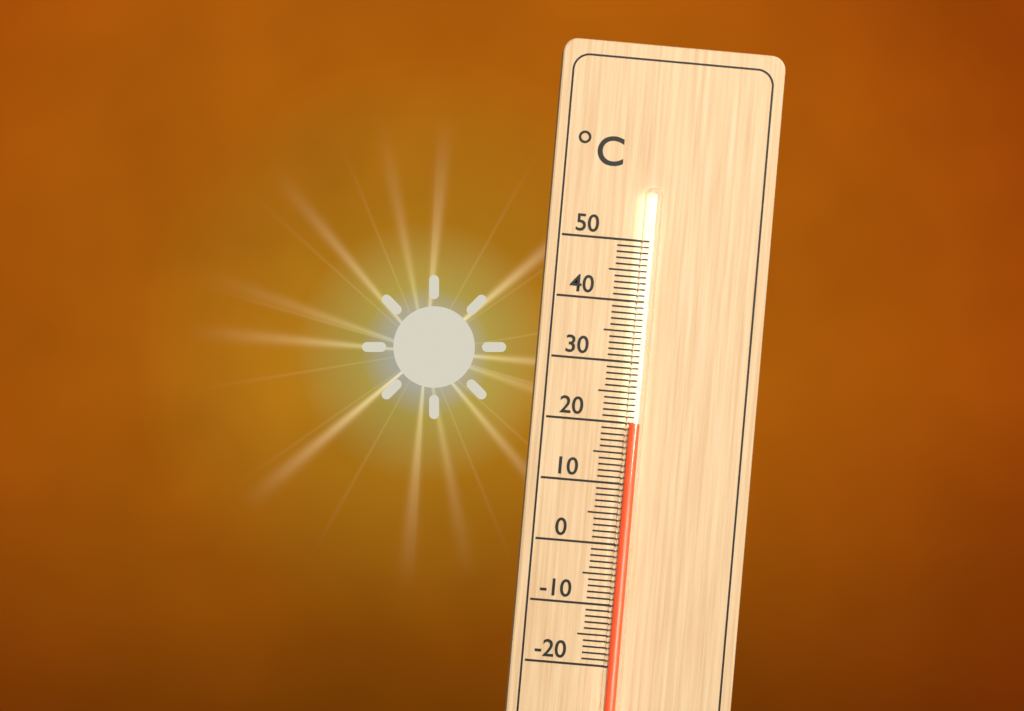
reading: 20 °C
